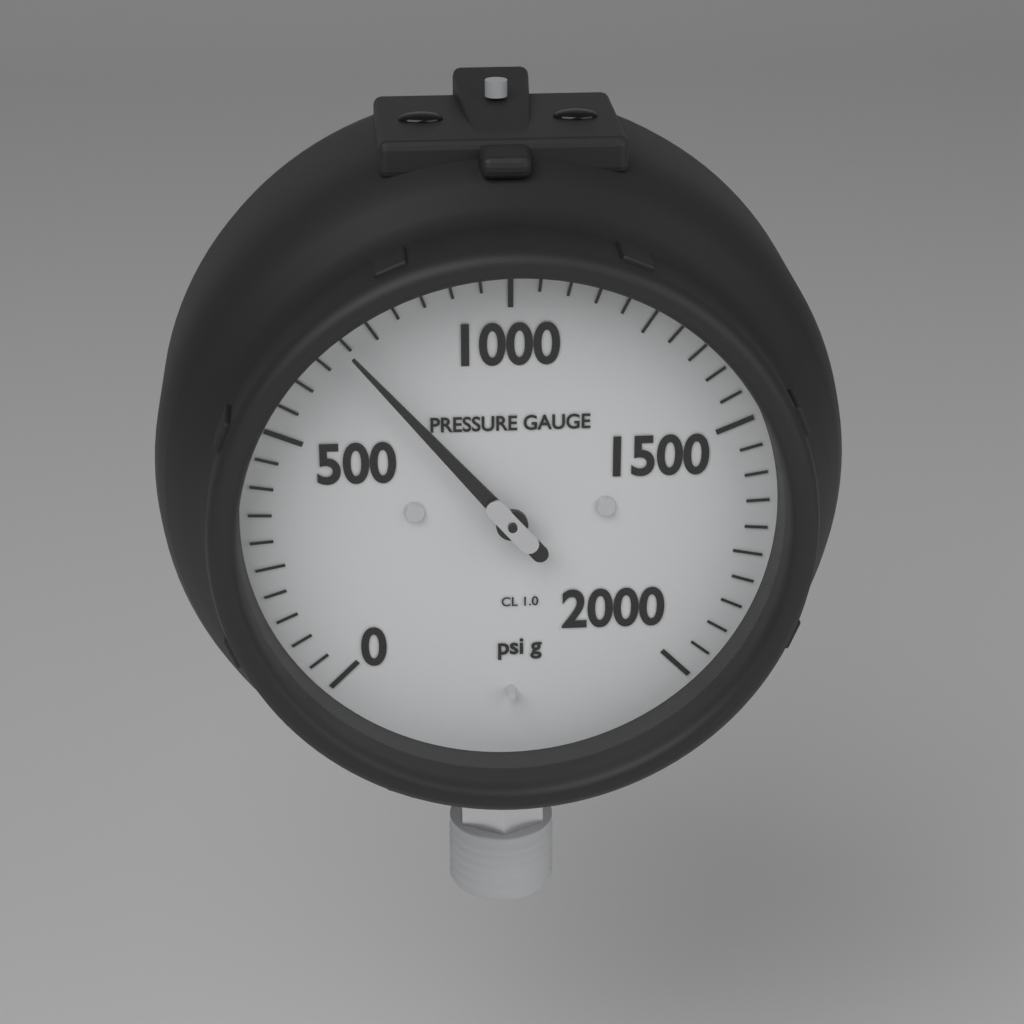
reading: 700 psi
